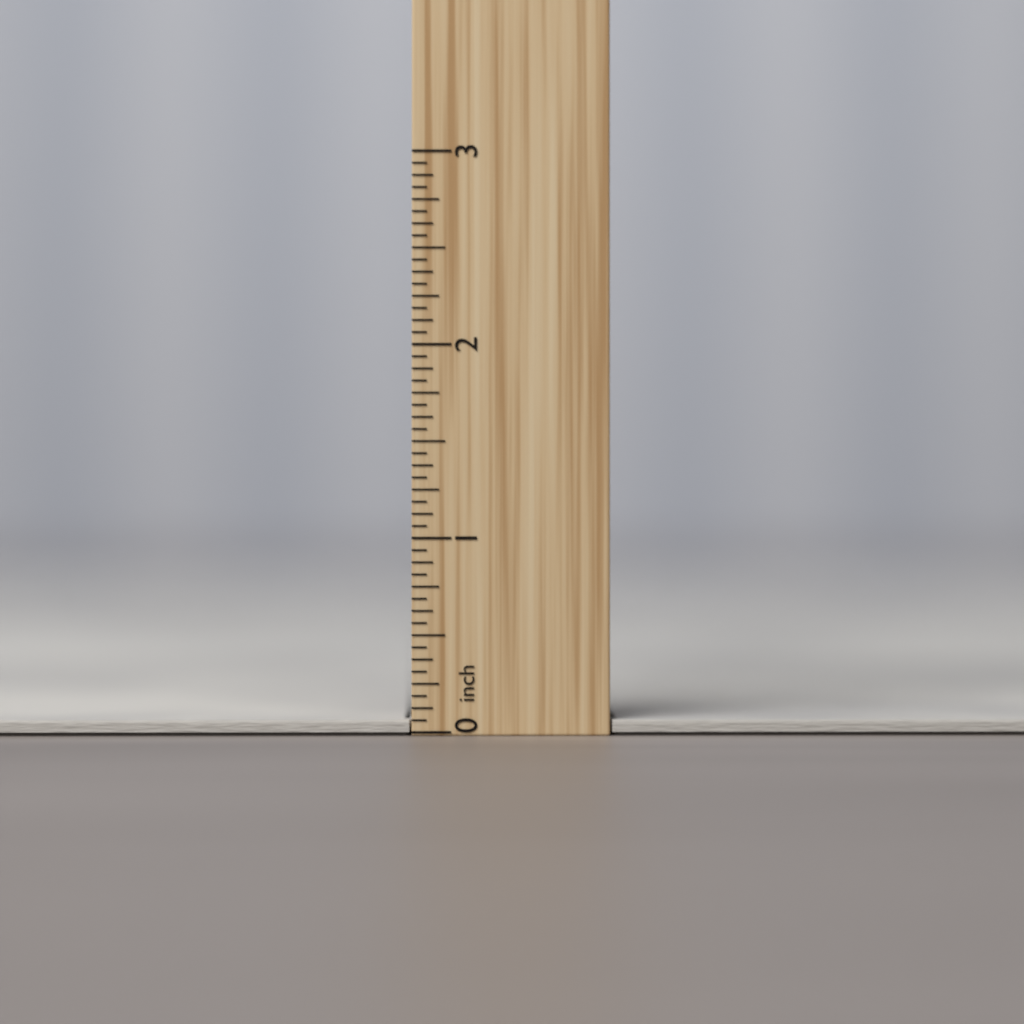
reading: 0.0625 inch
